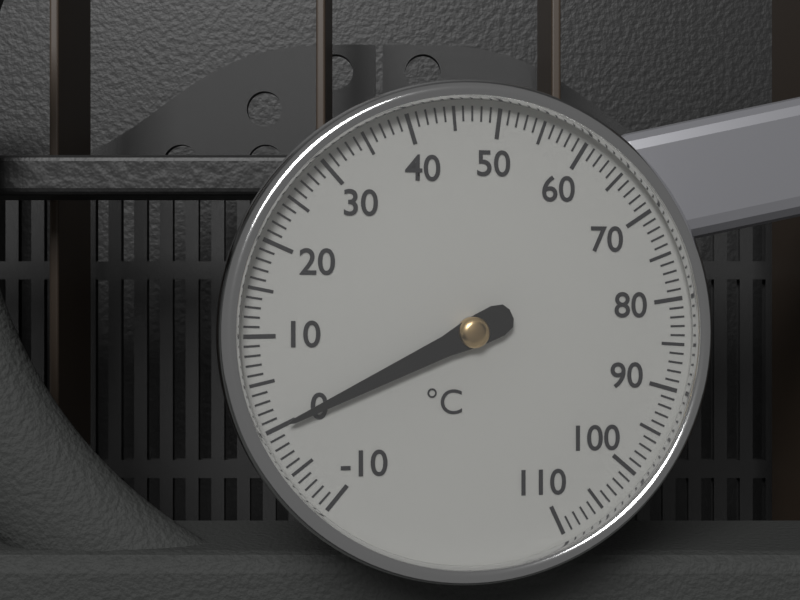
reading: 0 °C
